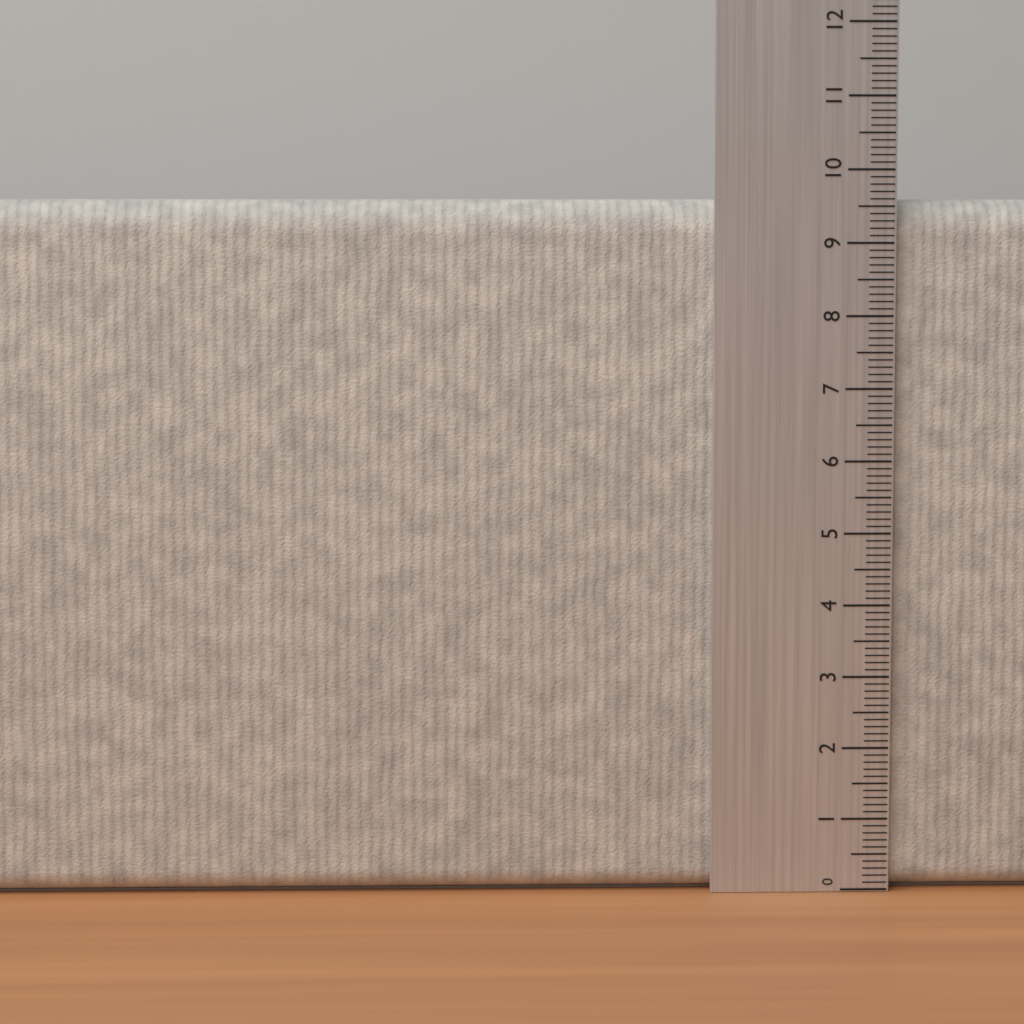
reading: 9.6 (no unit)
